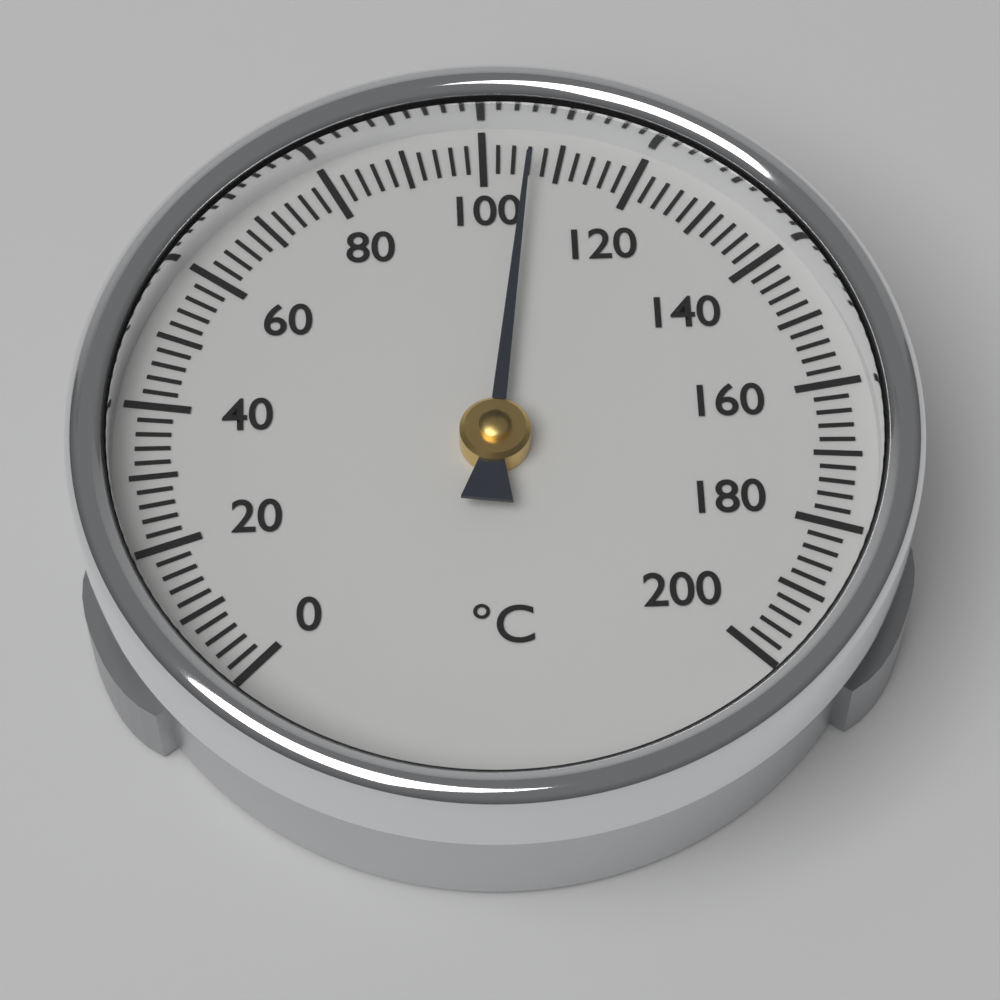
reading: 106 °C
